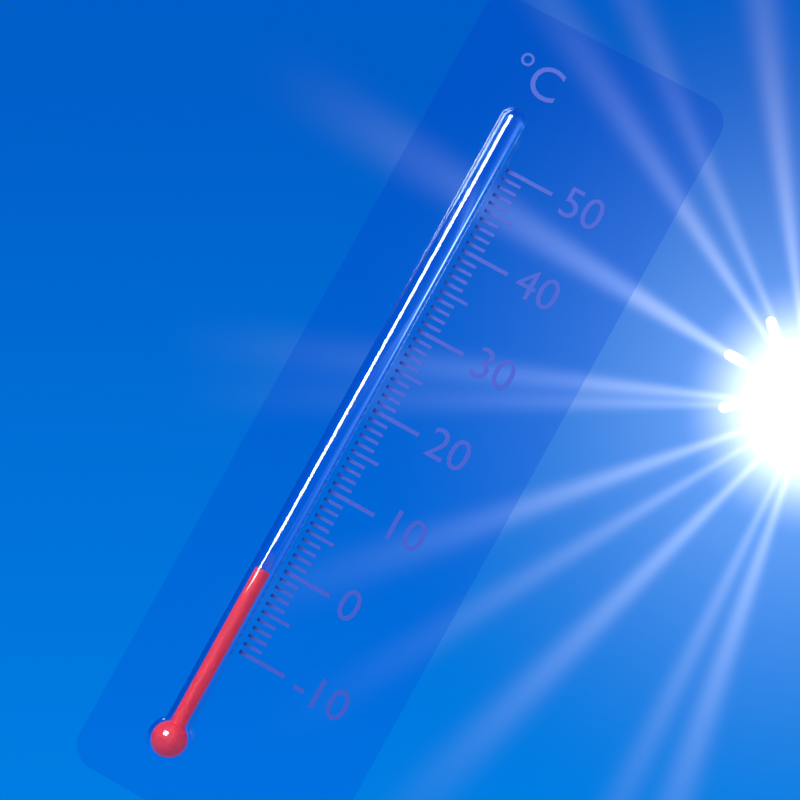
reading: -1 °C
